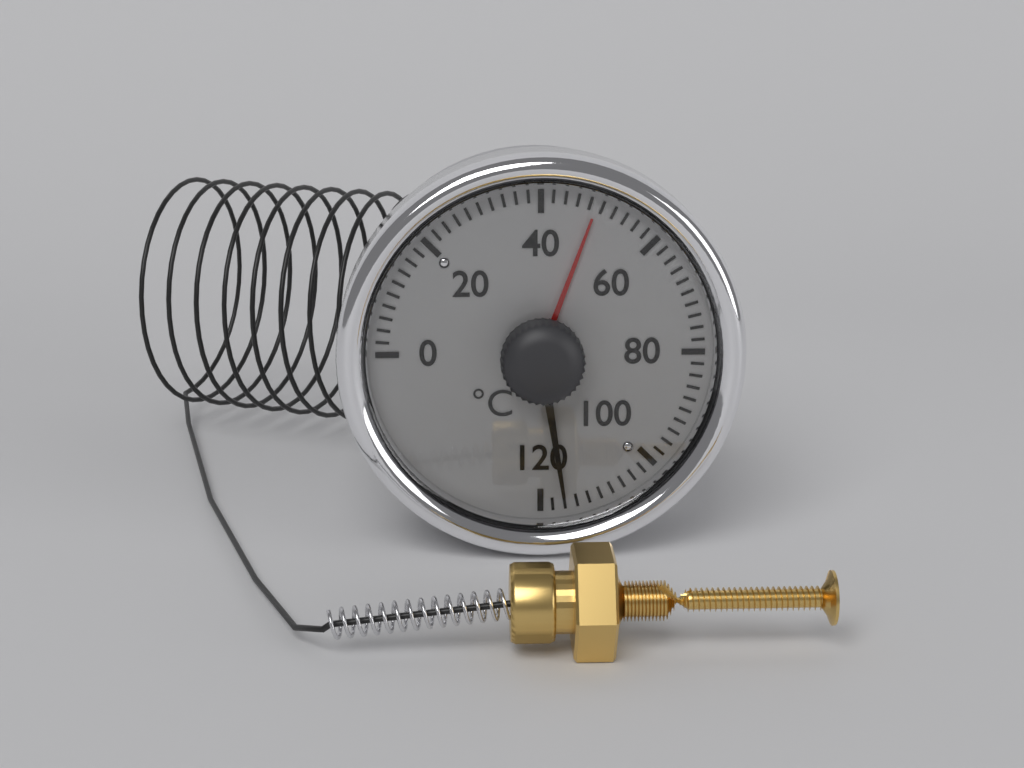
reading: 116 °C
